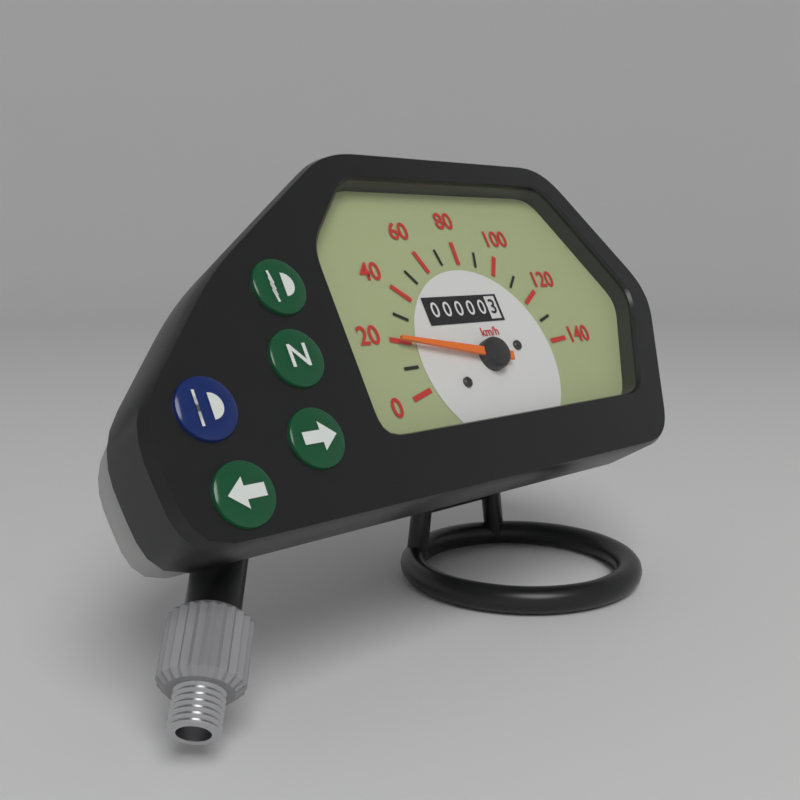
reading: 20 km/h
